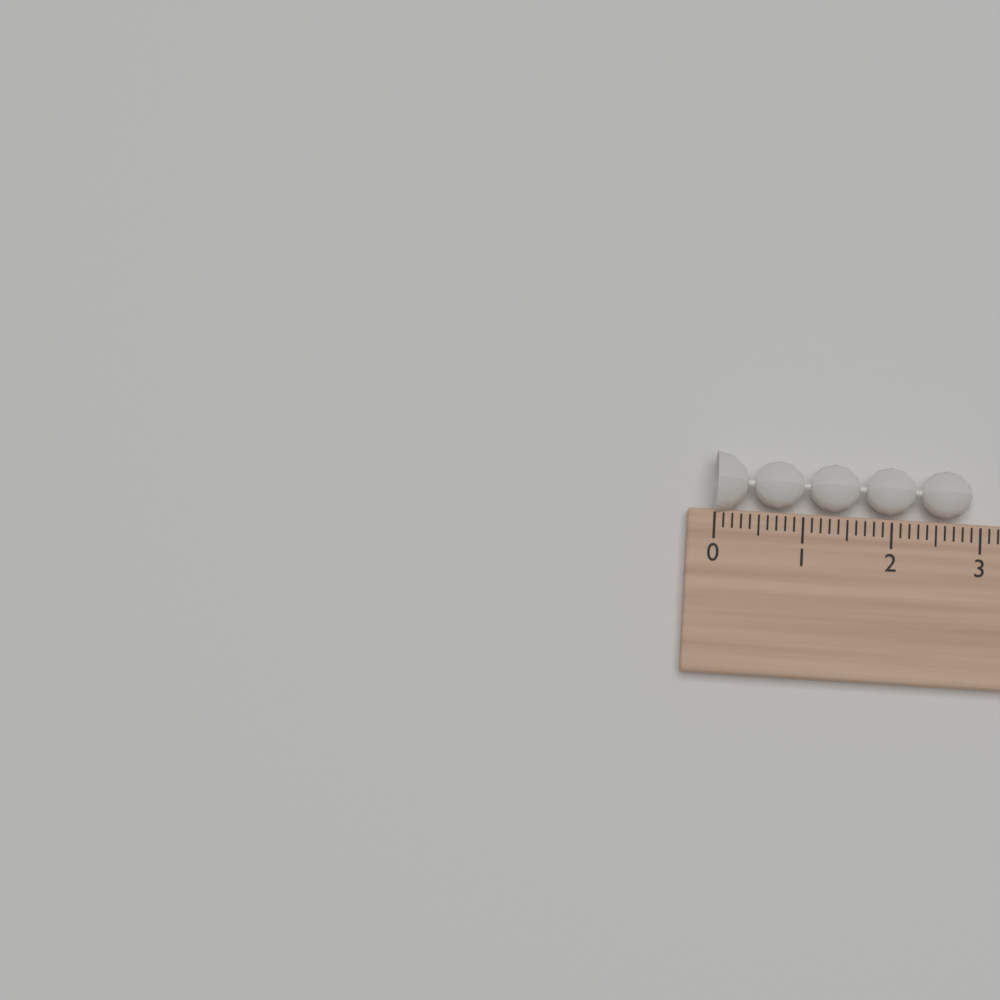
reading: 2.9 (no unit)
